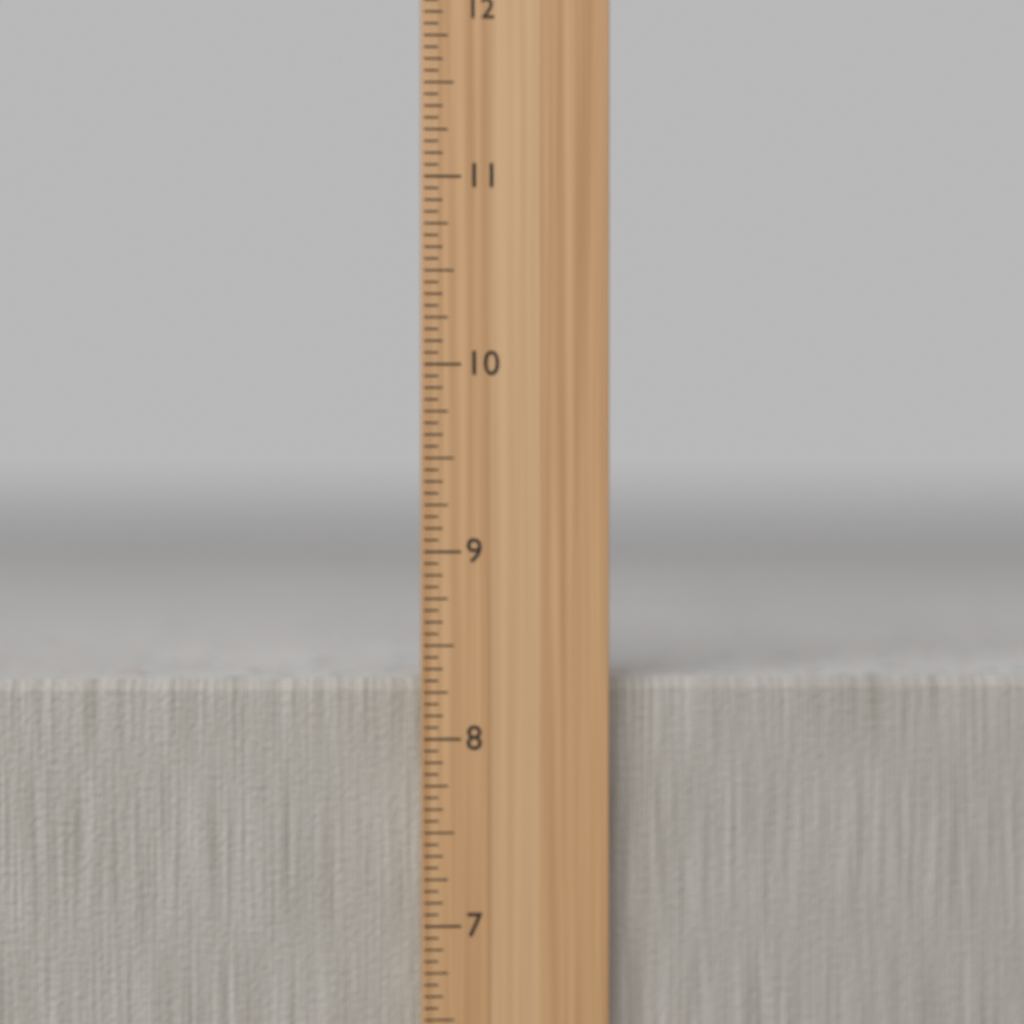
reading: 8.3125 in
